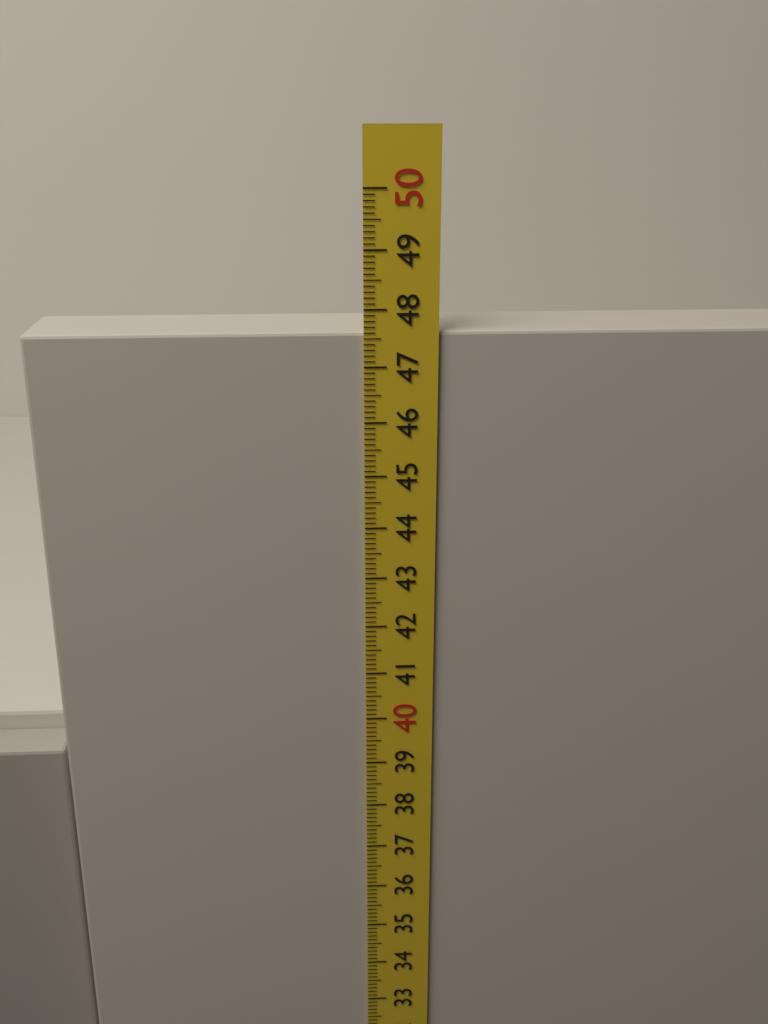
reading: 47.6 cm
